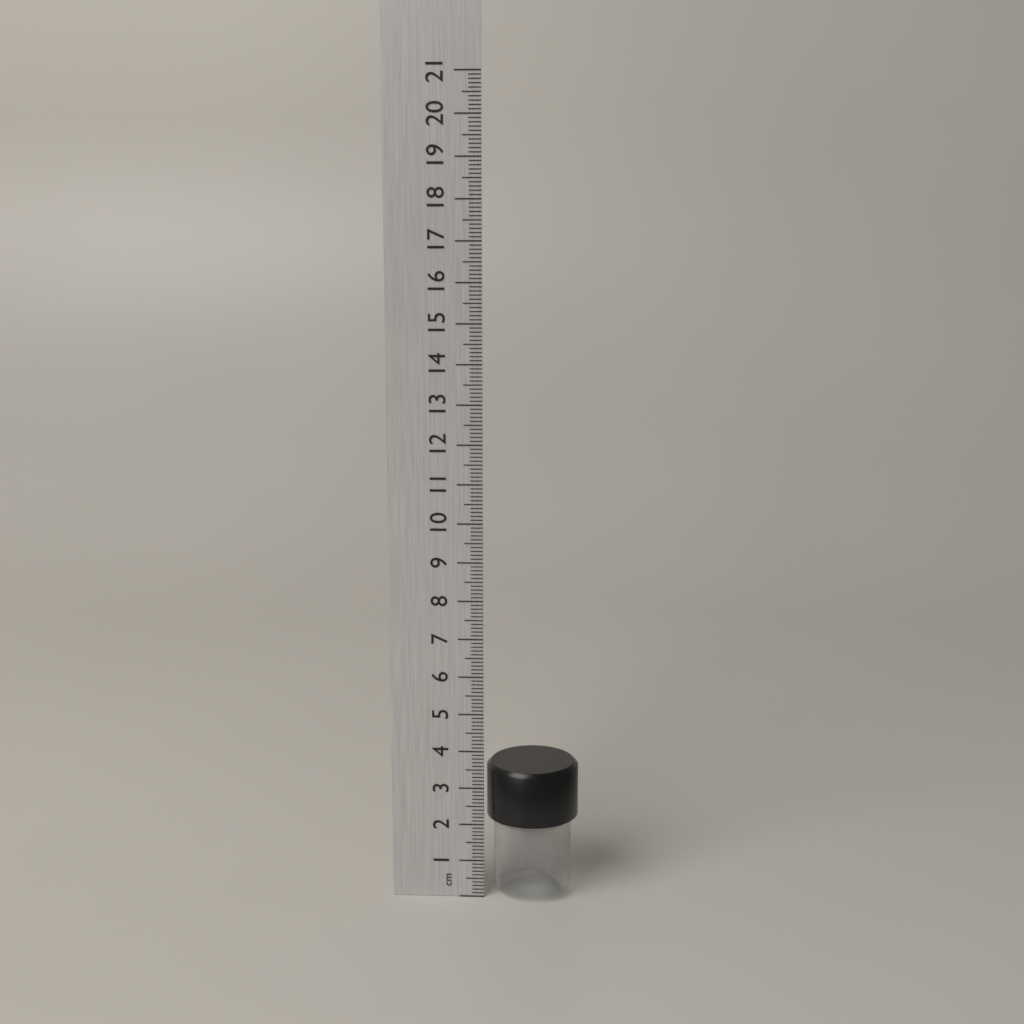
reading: 3.6 cm
